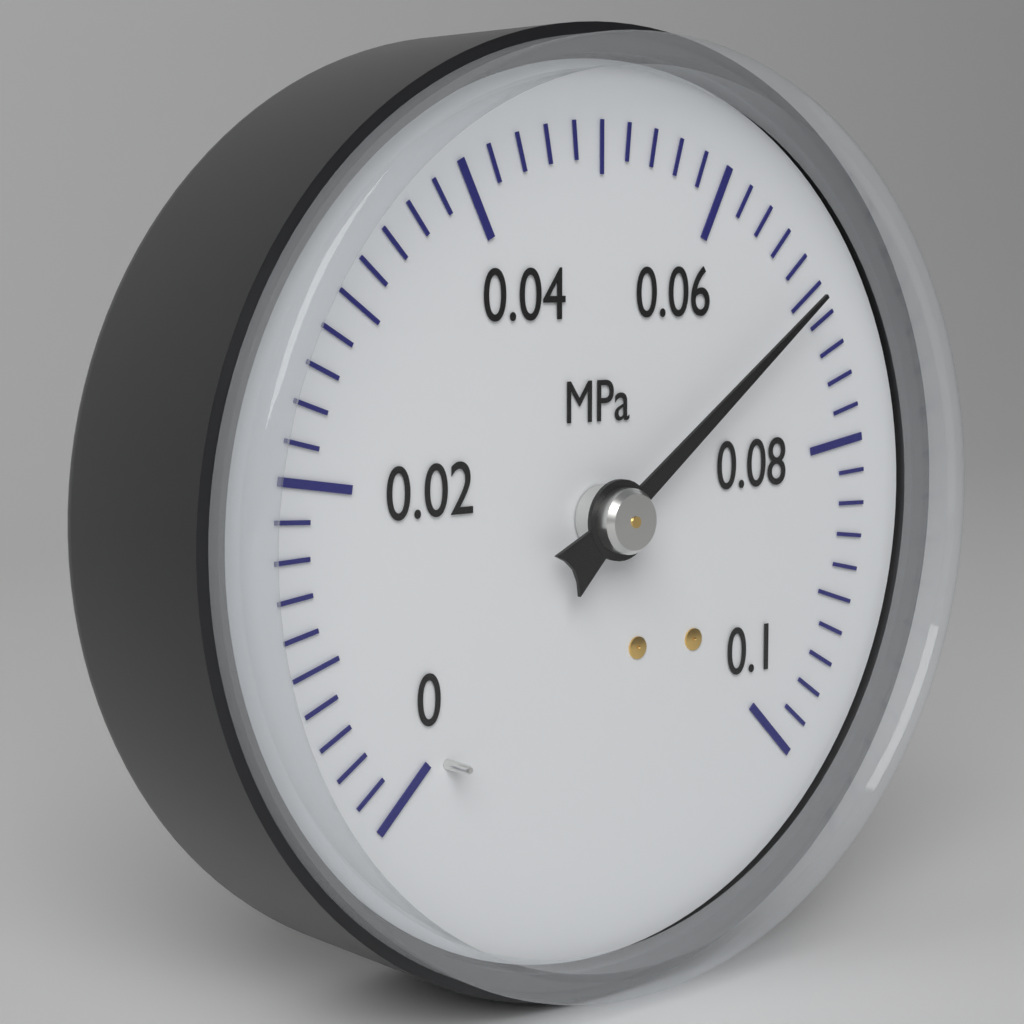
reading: 0.070 MPa
